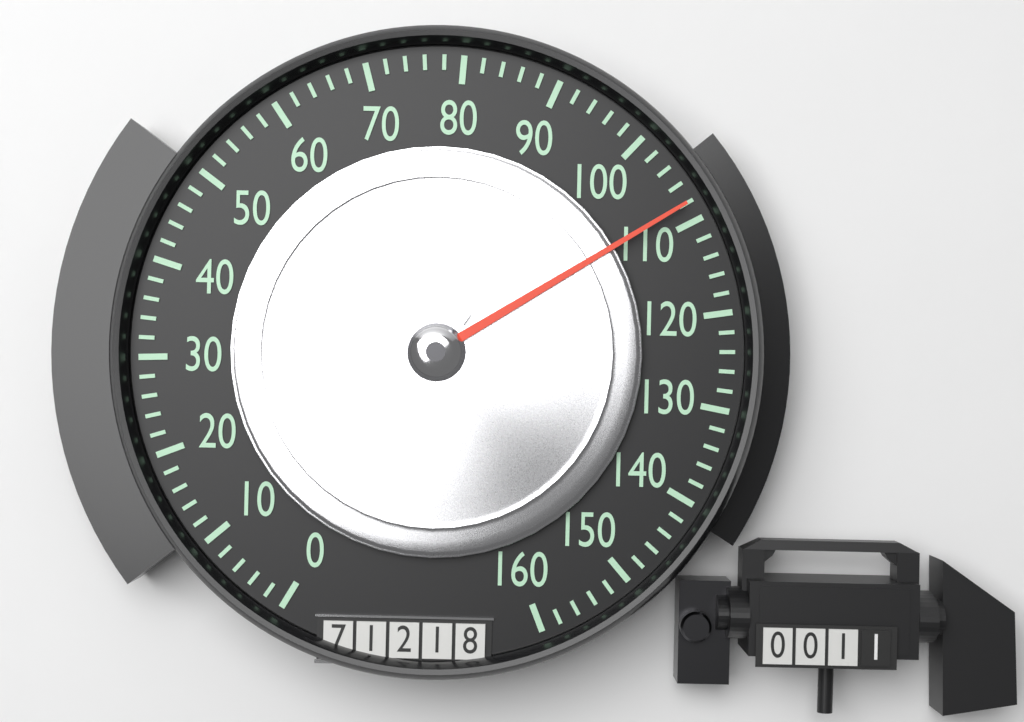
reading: 108 (no unit)
